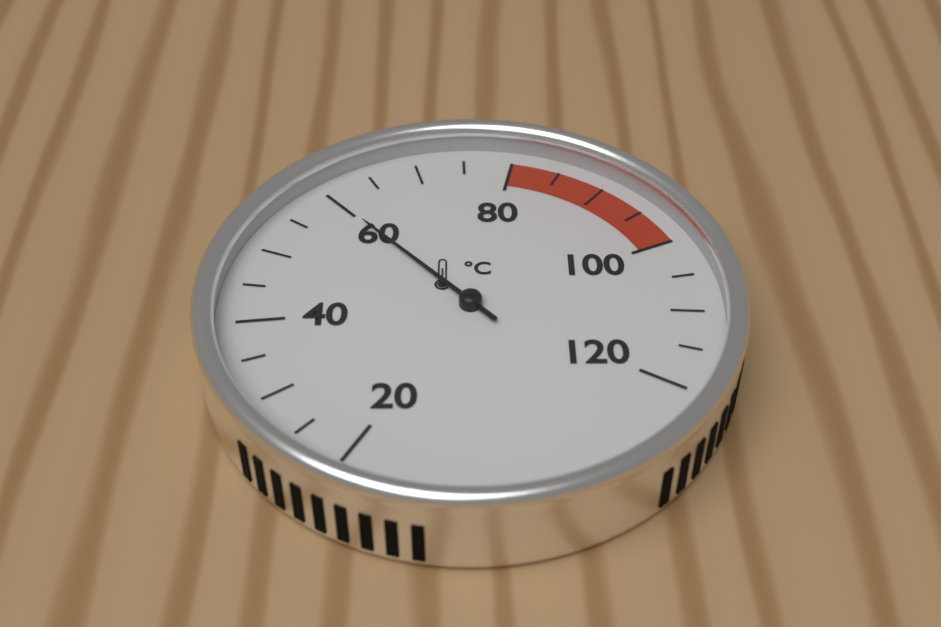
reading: 60 °C
